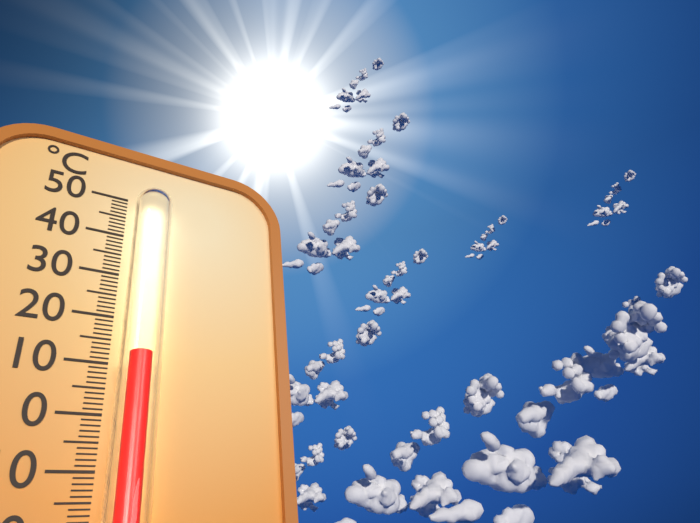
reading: 11 °C
